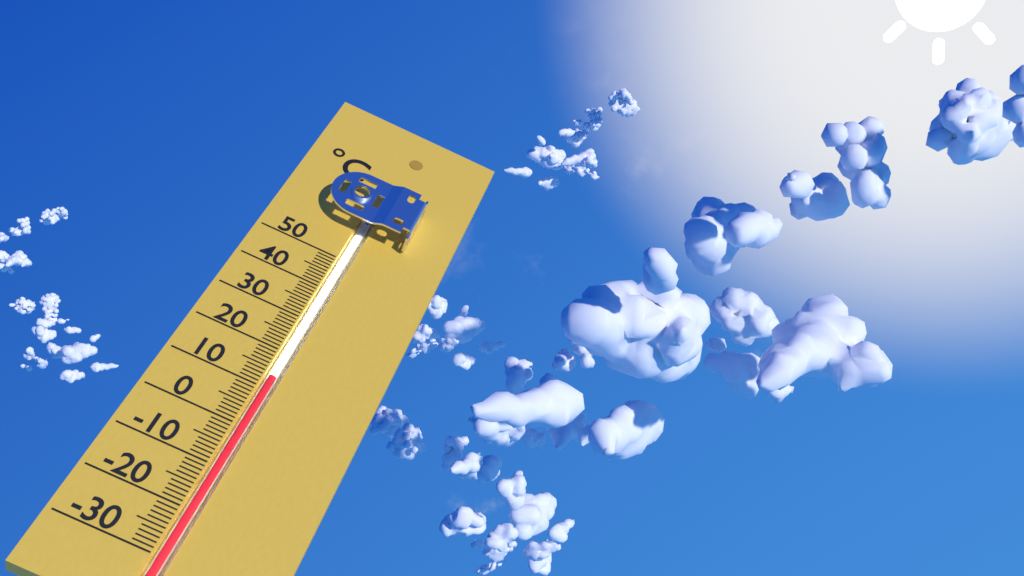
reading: 13 °C
